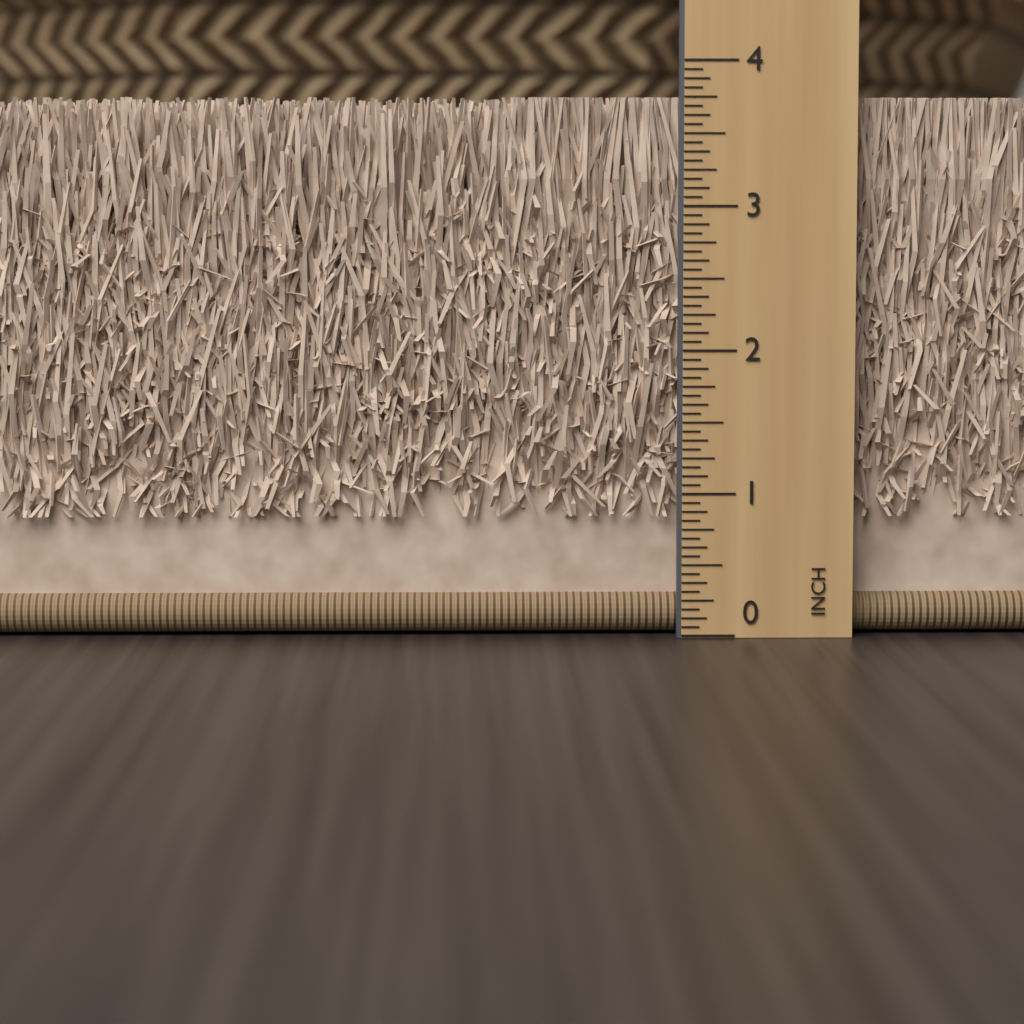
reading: 3.7500 in
